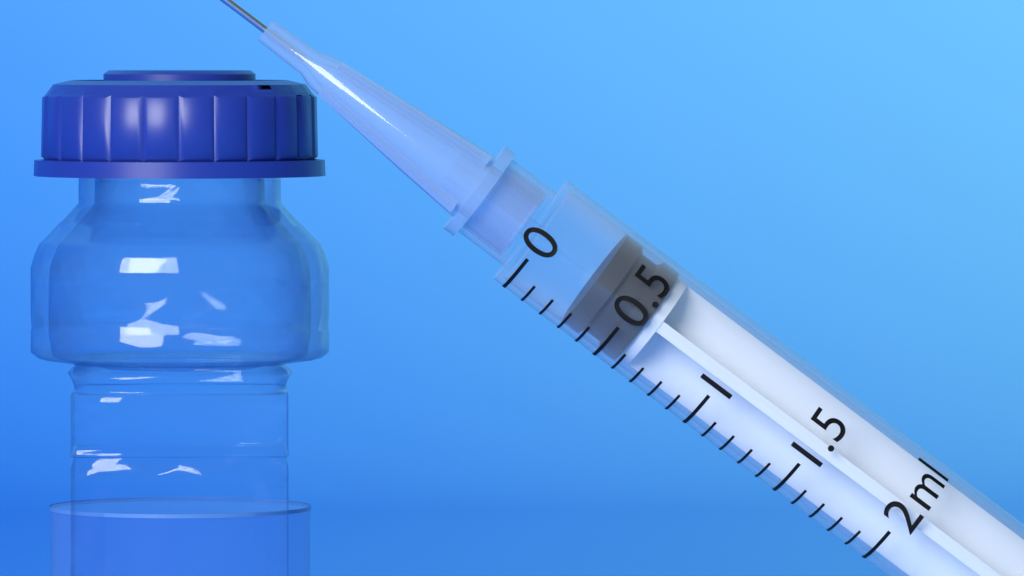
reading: 0.3 ml
